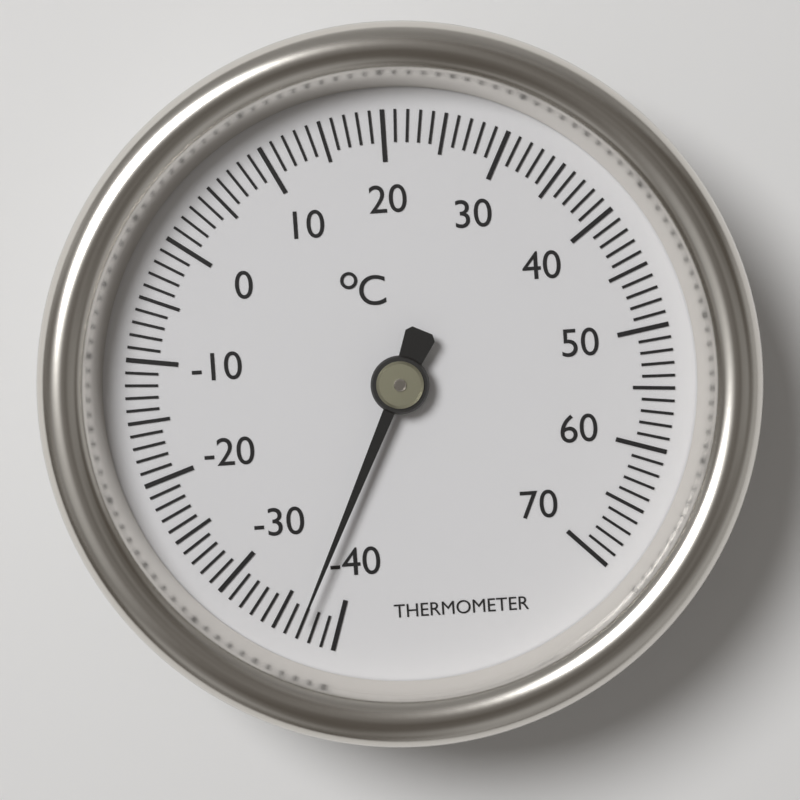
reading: -37 °C
